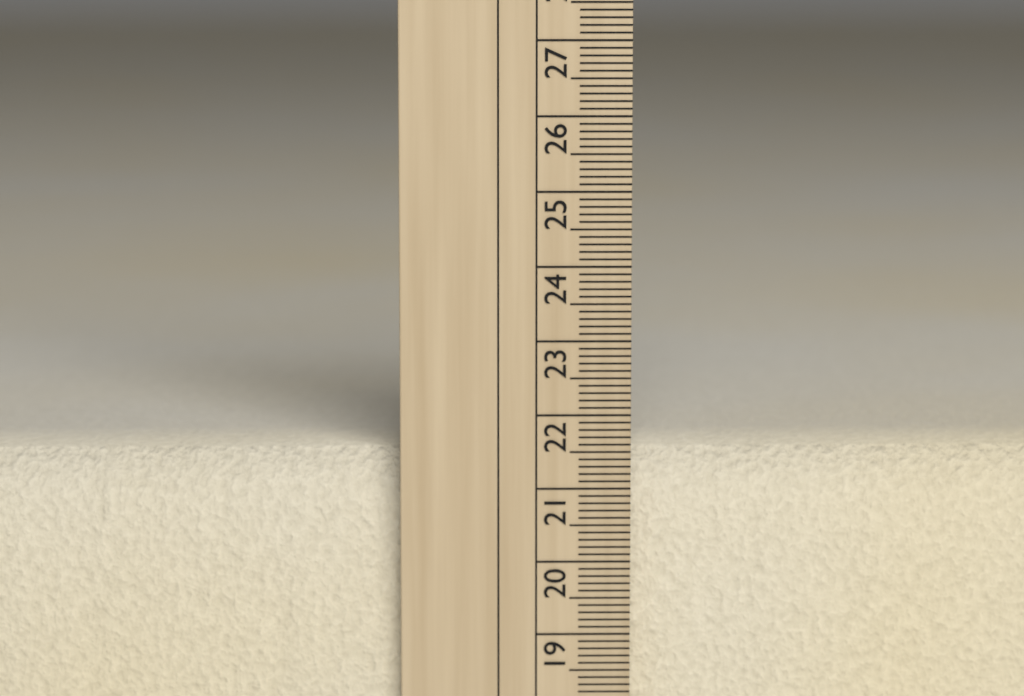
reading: 21.5 cm
